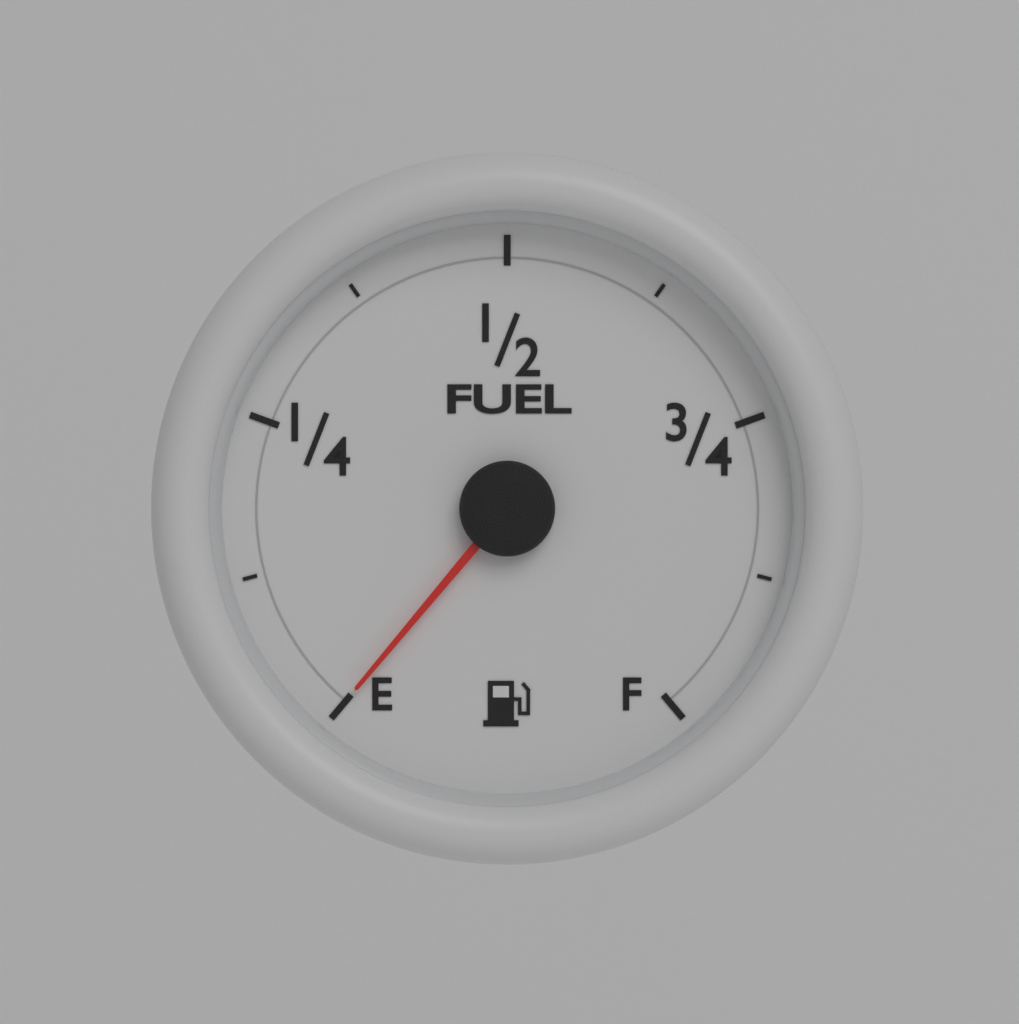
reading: 0.000 (no unit)
